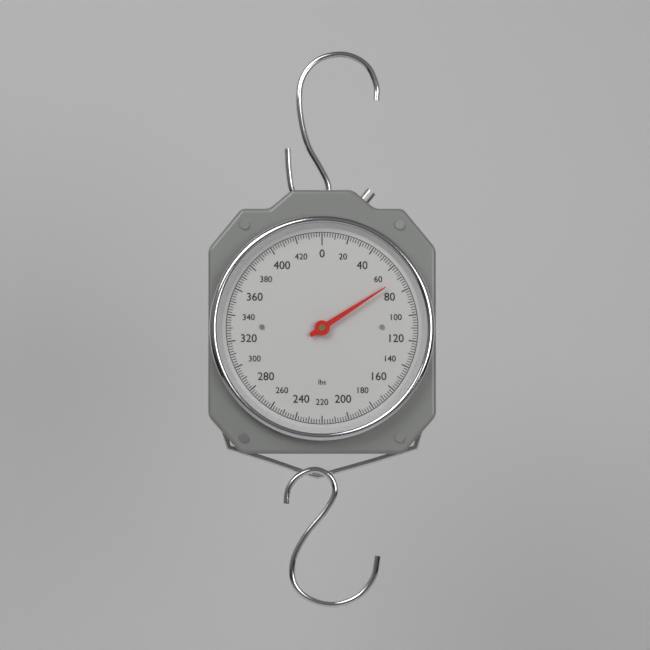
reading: 70 lbs
